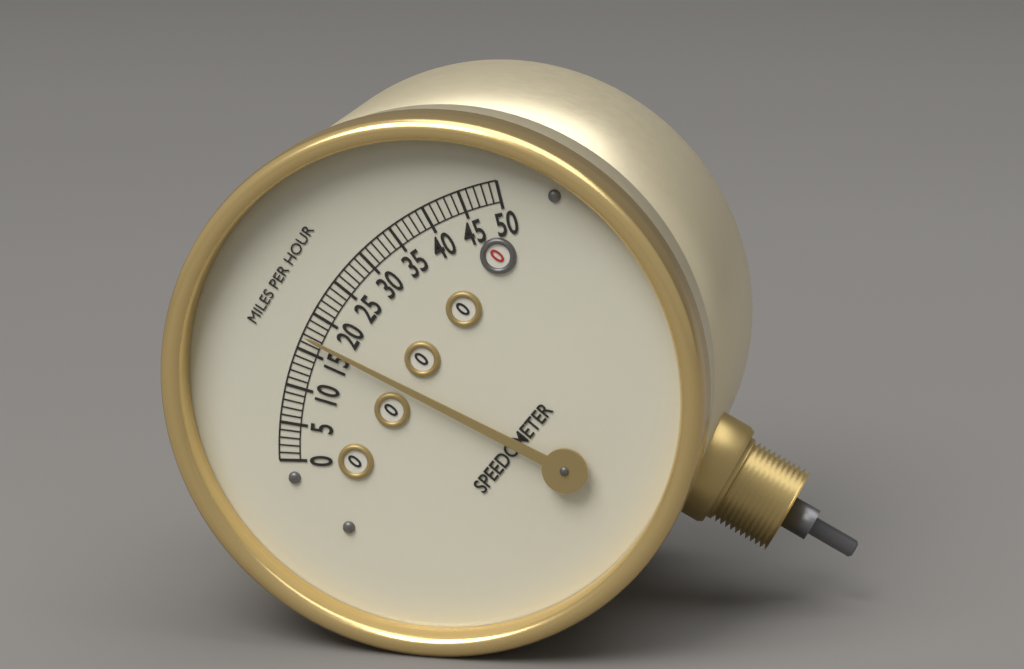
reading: 17 mph
